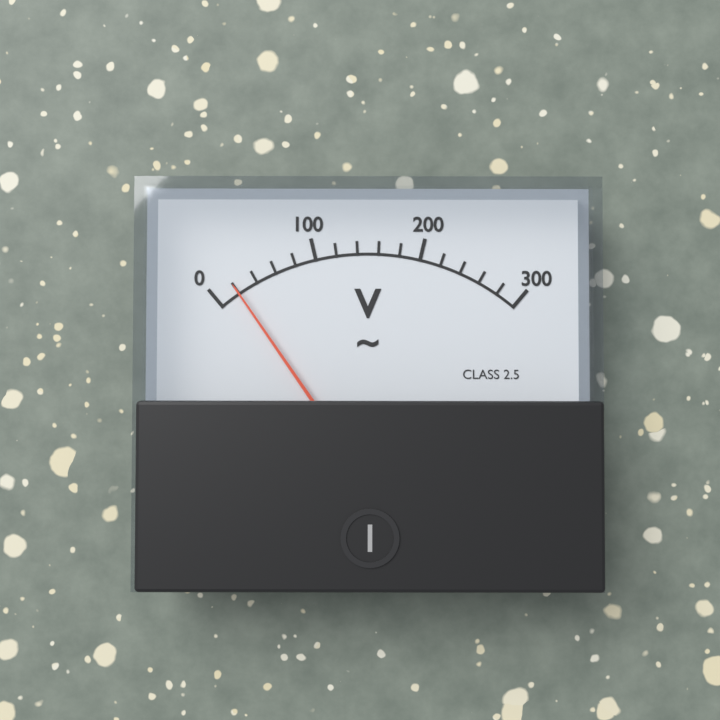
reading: 20 V
